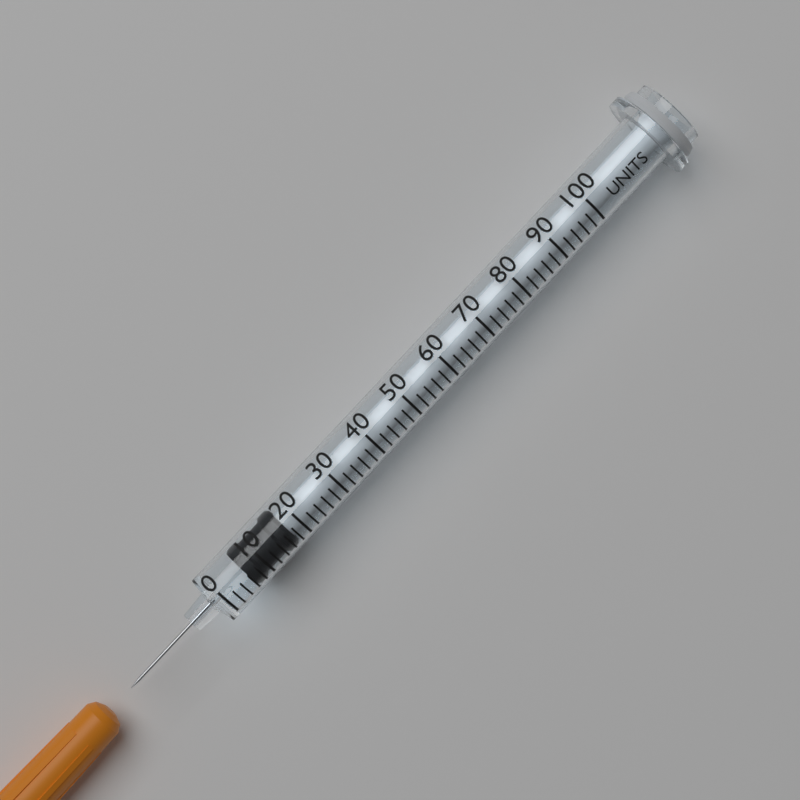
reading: 6 units
